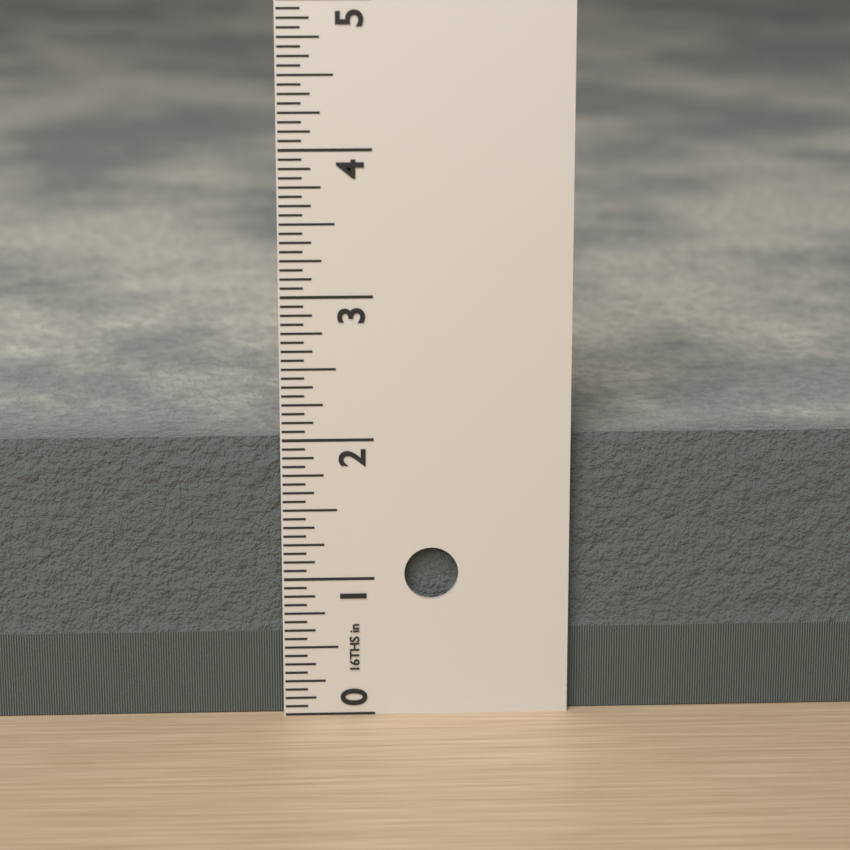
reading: 2.0000 in
